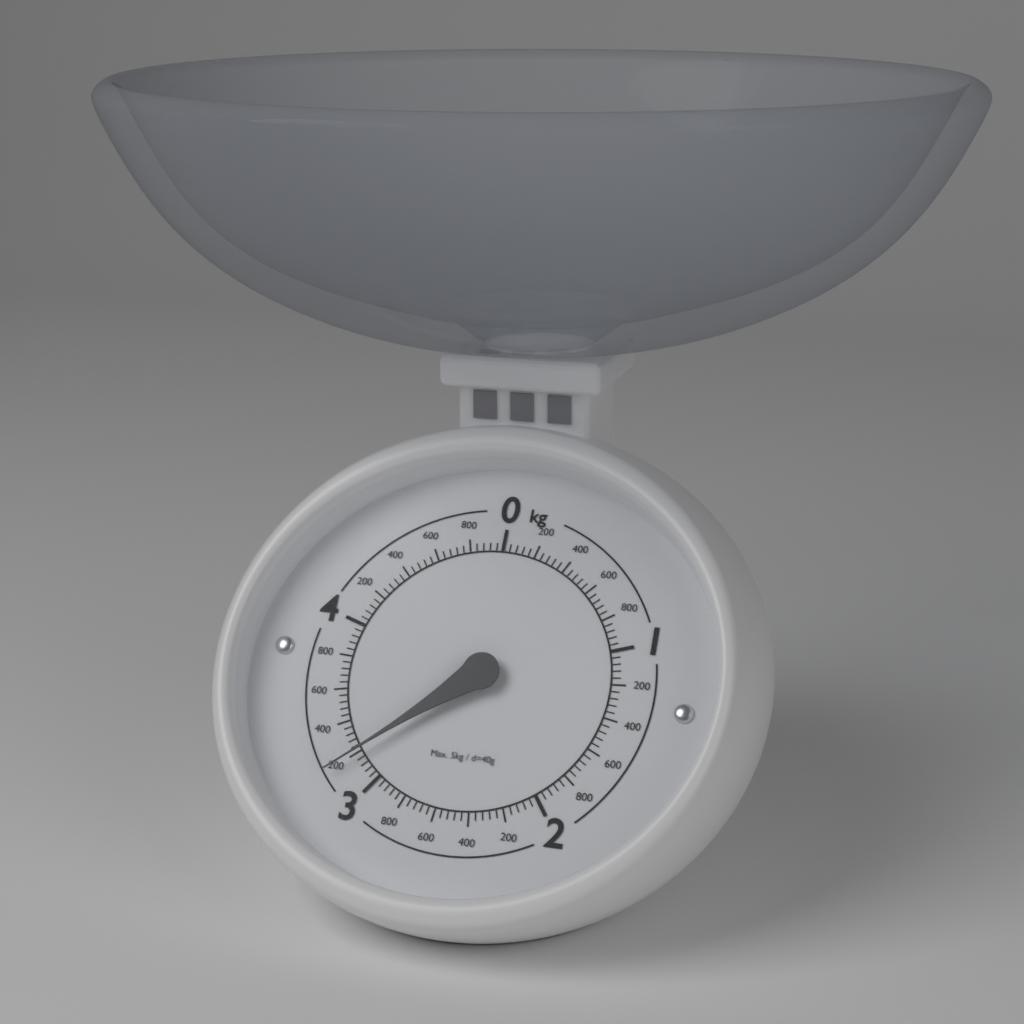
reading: 3.20 kg
